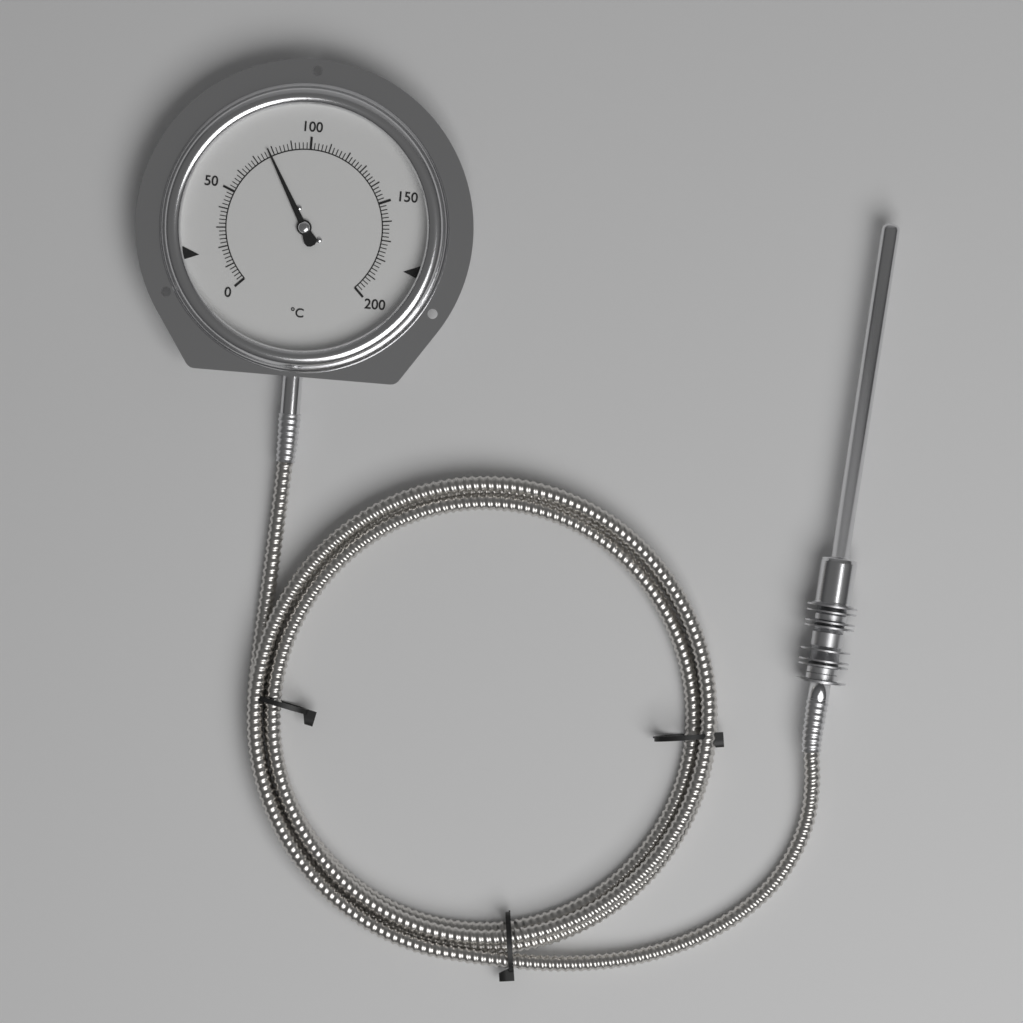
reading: 78 °C
